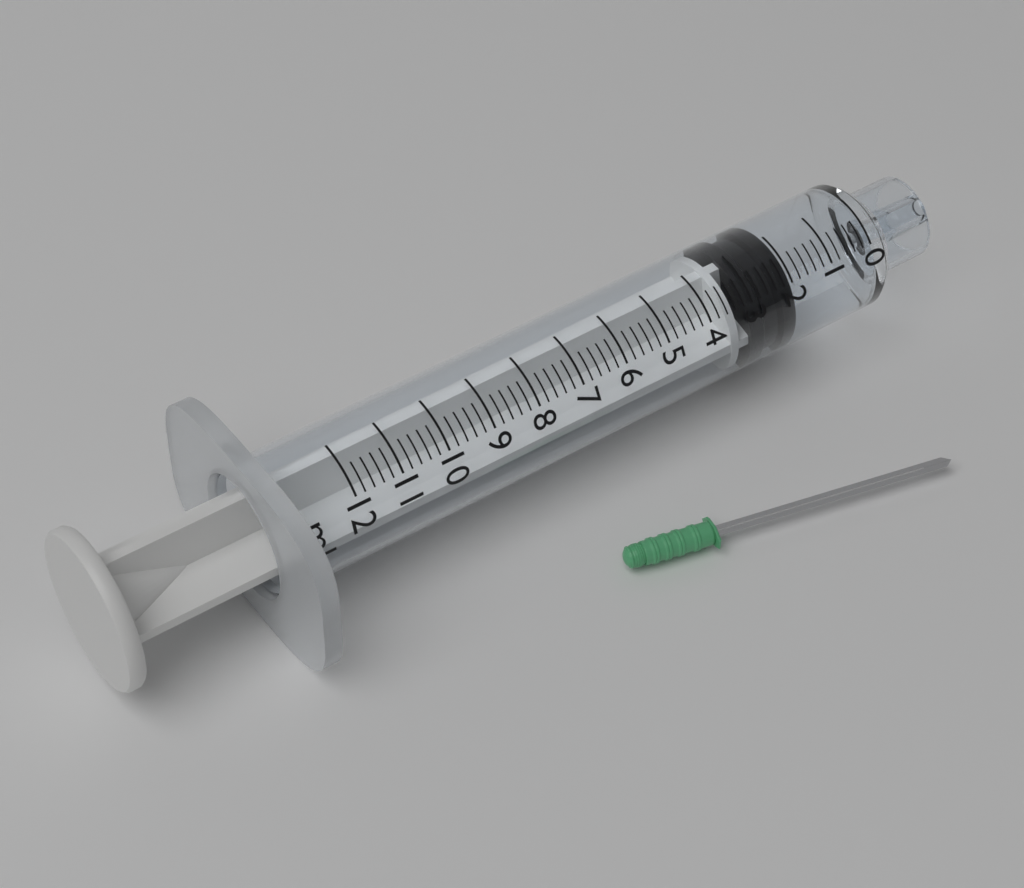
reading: 2.0 ml
